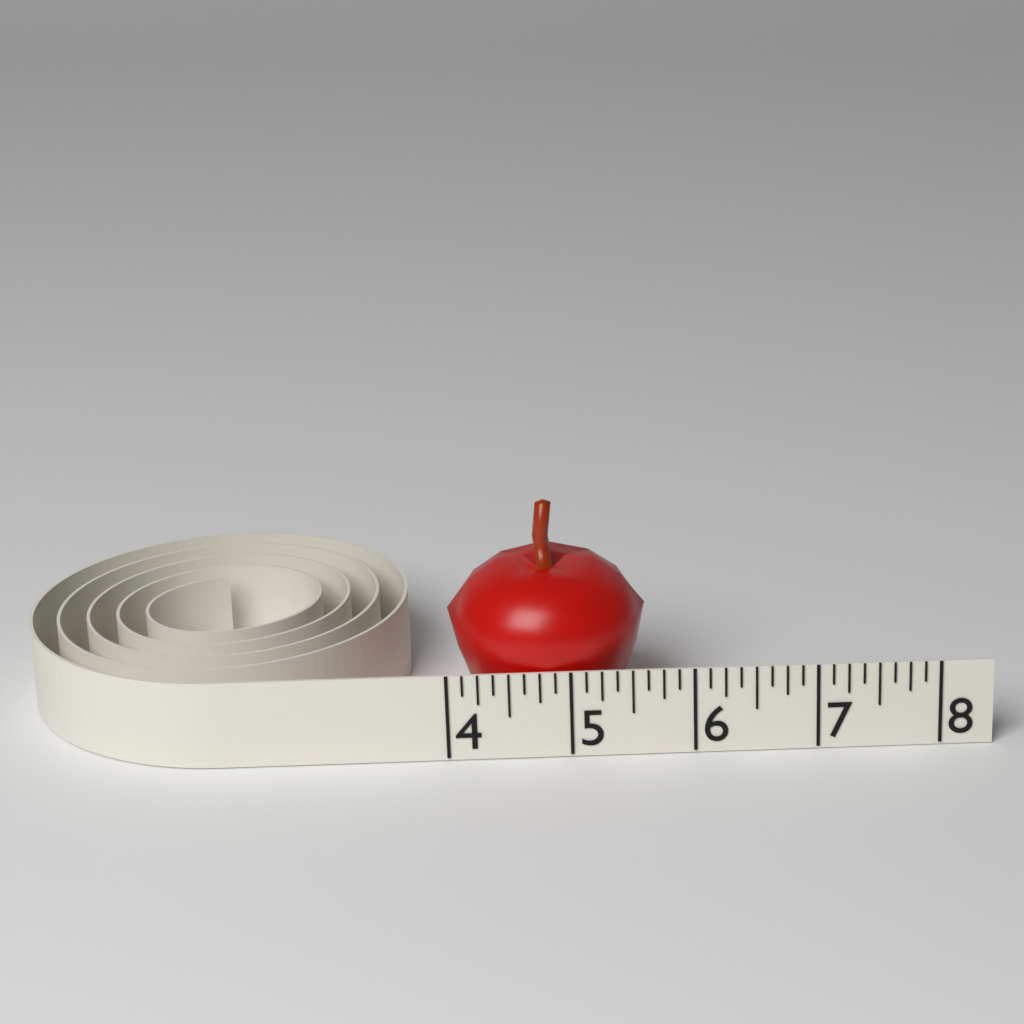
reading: 5.625 (no unit)
